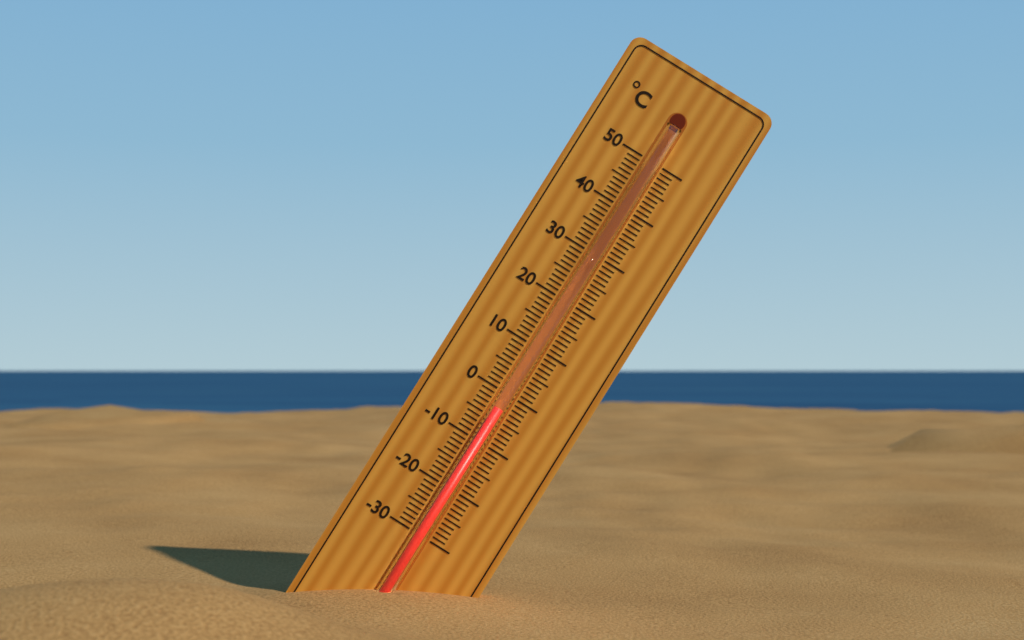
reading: -3 °C
